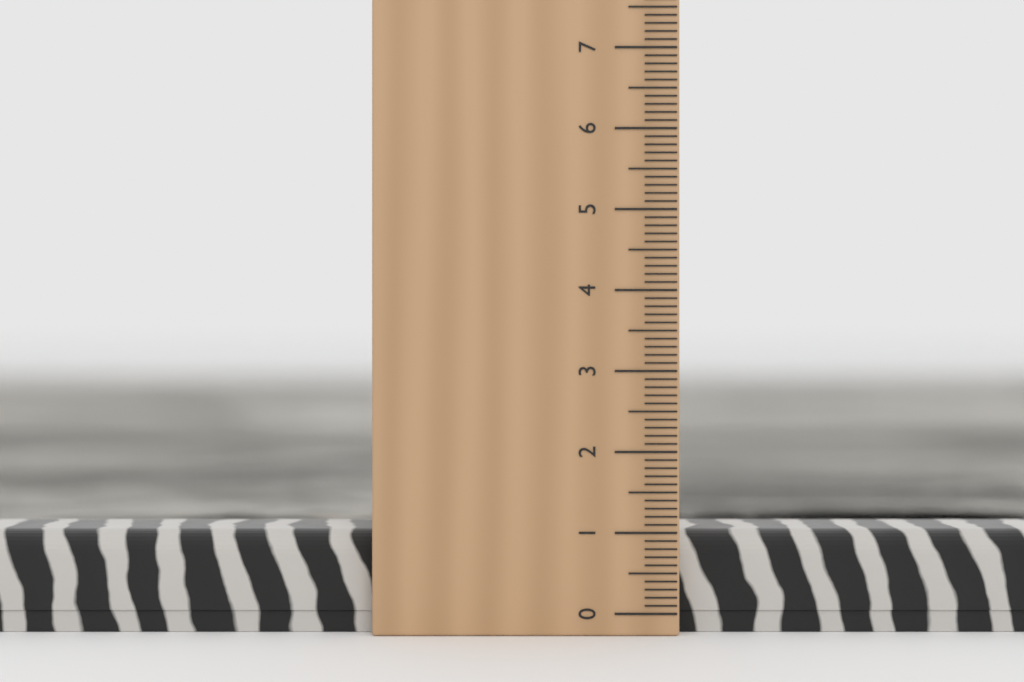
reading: 1.0 cm
